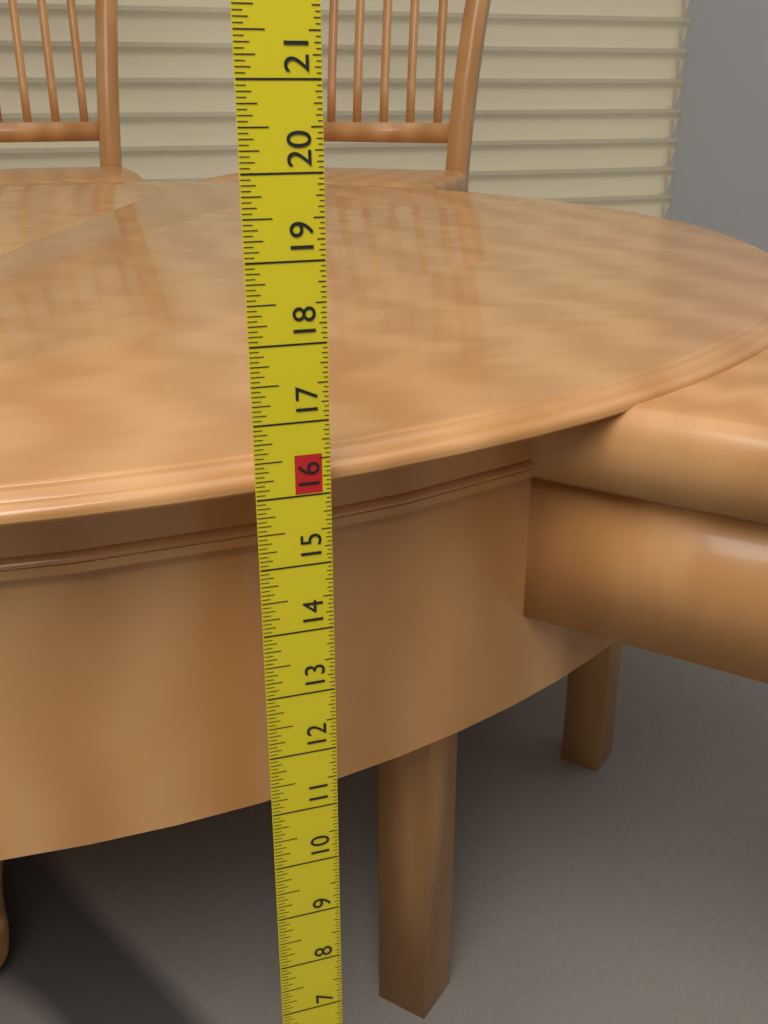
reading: 16.3750 in
